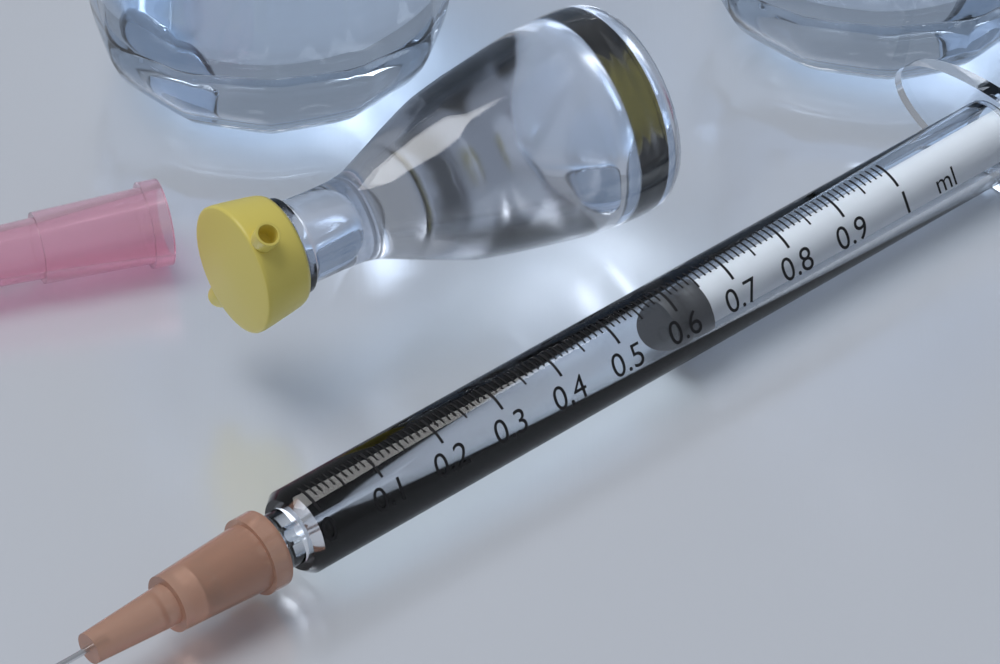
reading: 0.60 ml
